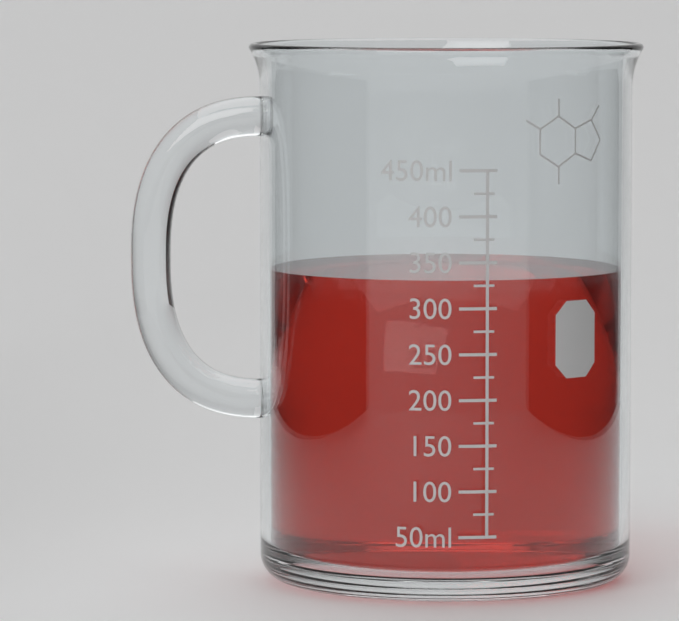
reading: 330 ml
